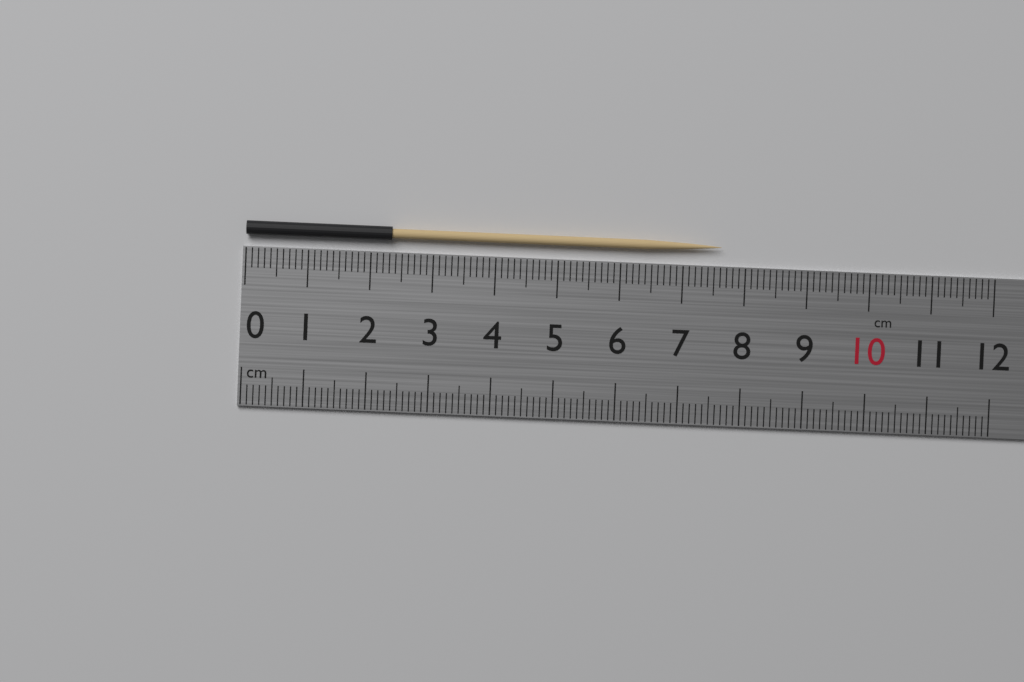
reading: 7.6 cm
